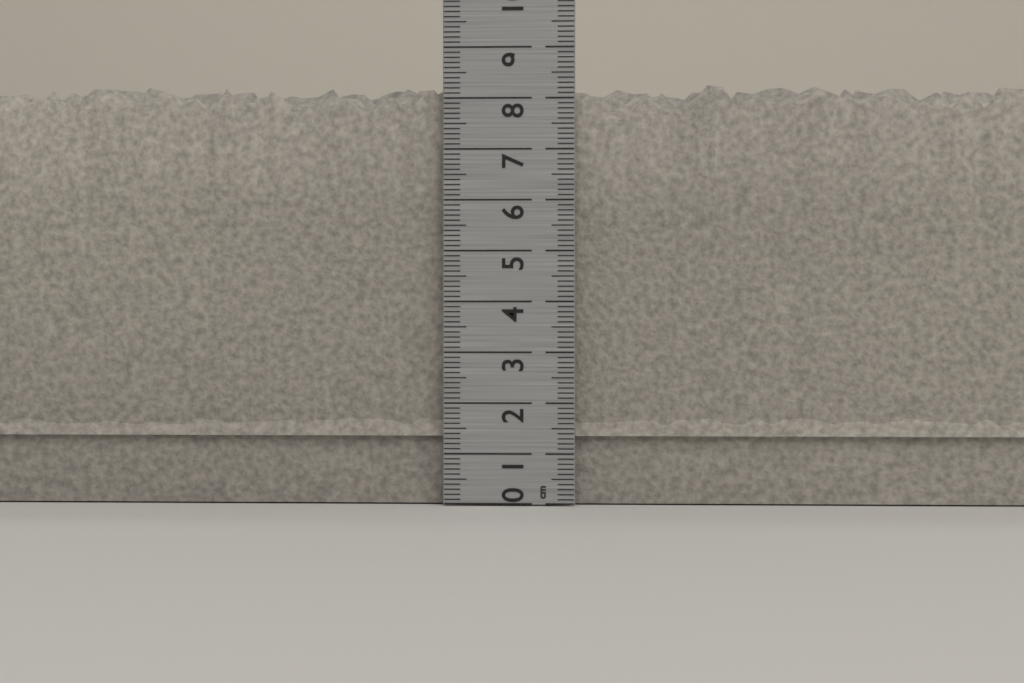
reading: 8.4 cm
